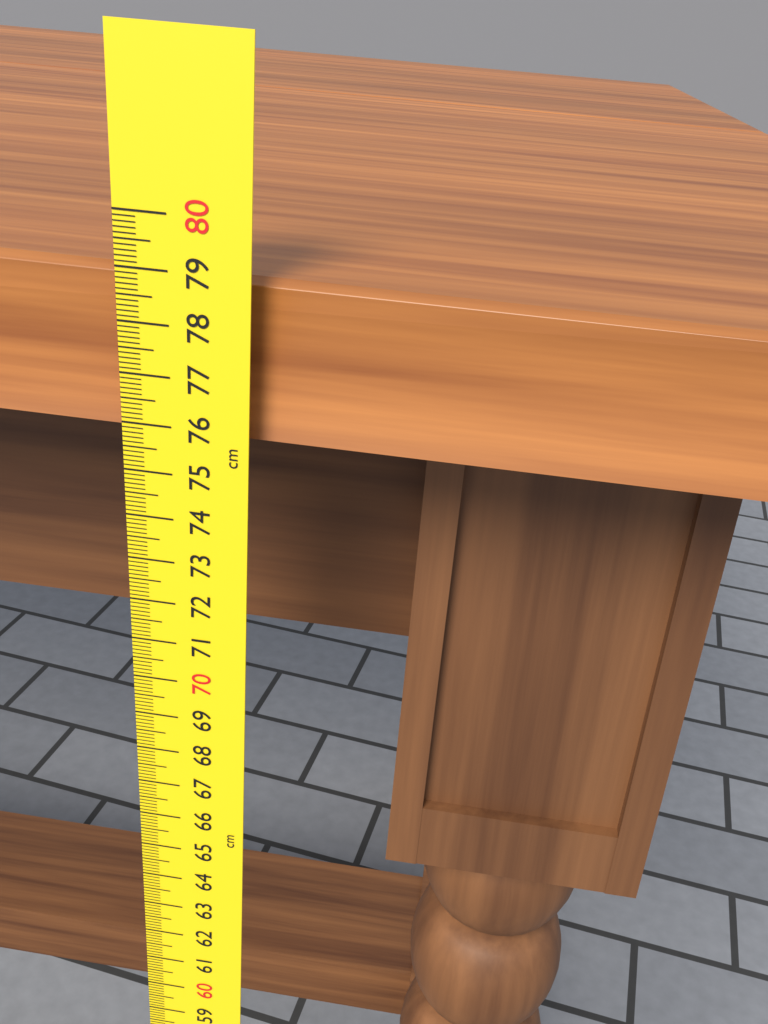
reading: 78.9 cm
